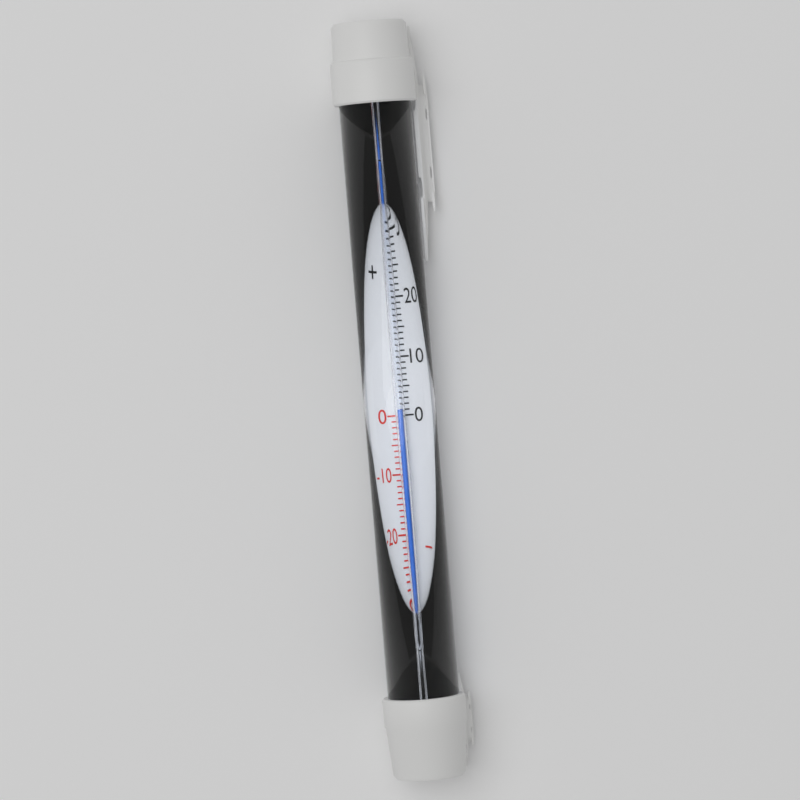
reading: 1 °C
